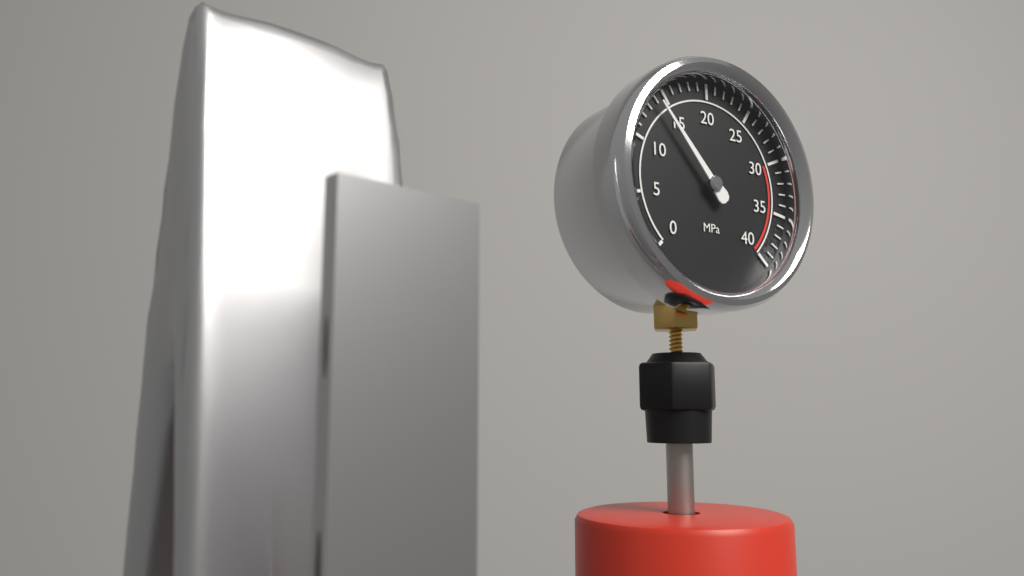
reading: 14 MPa
